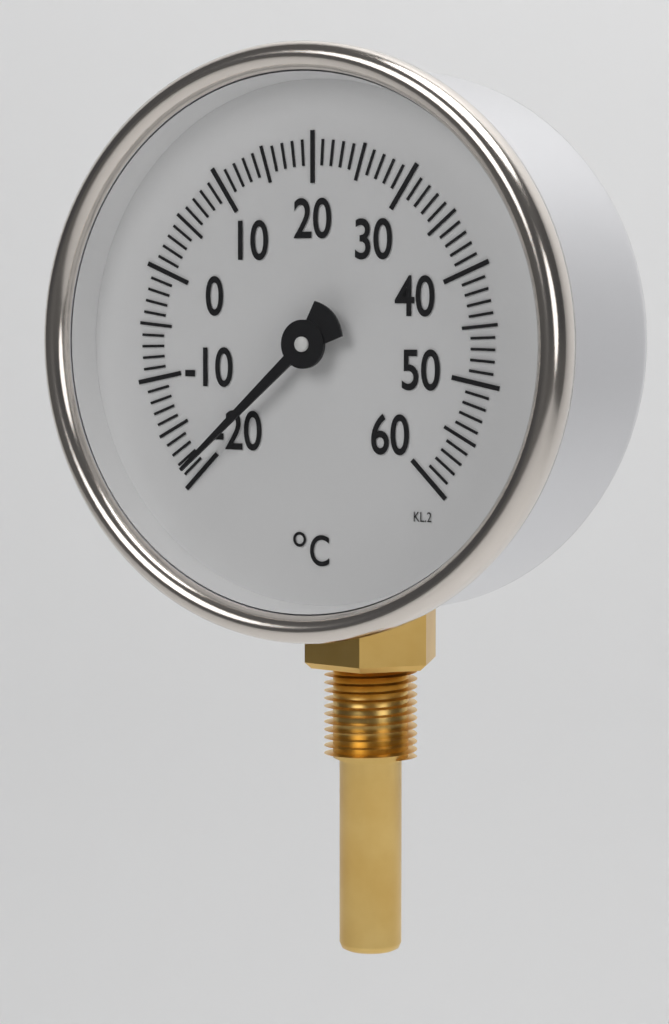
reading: -19 °C
